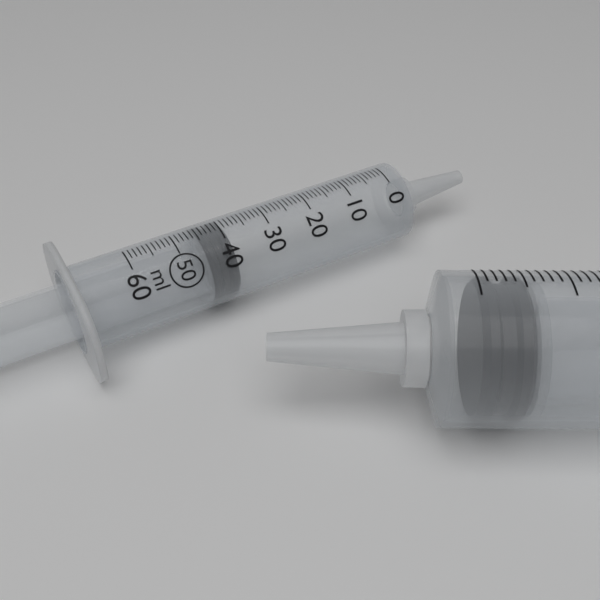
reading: 39 ml
